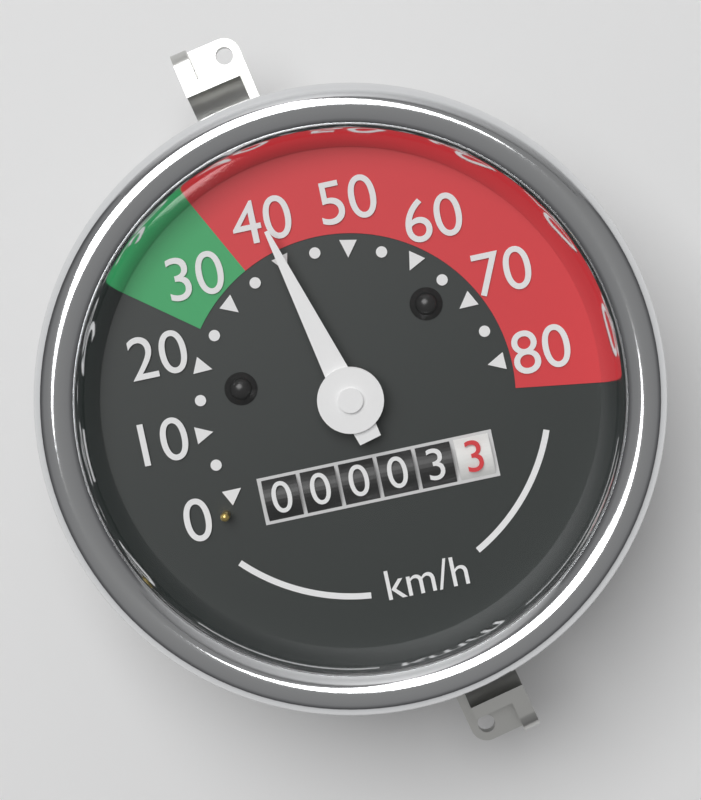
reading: 40 km/h
